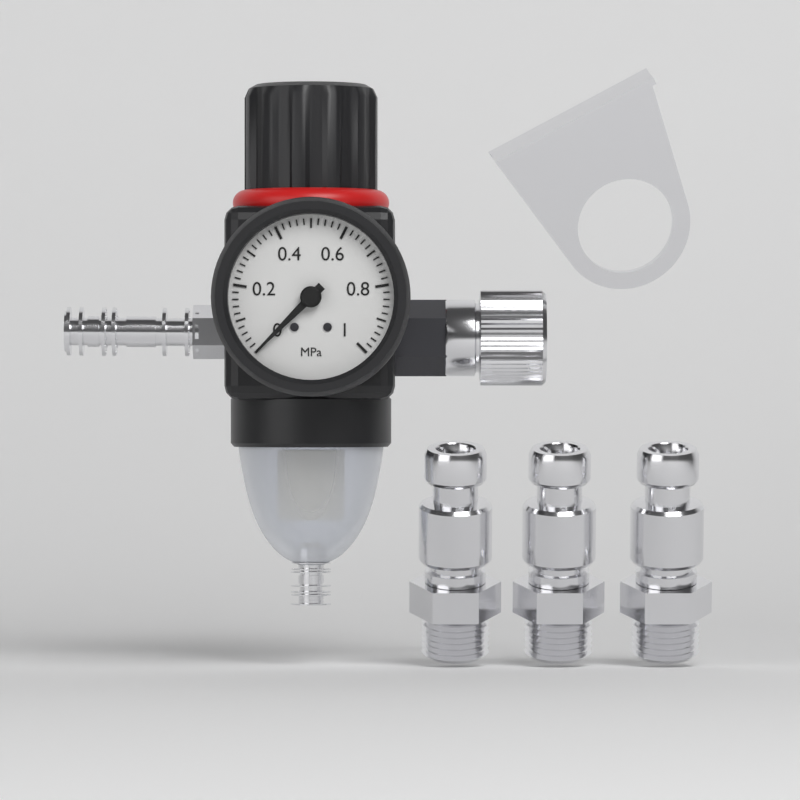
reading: 0.00 MPa
